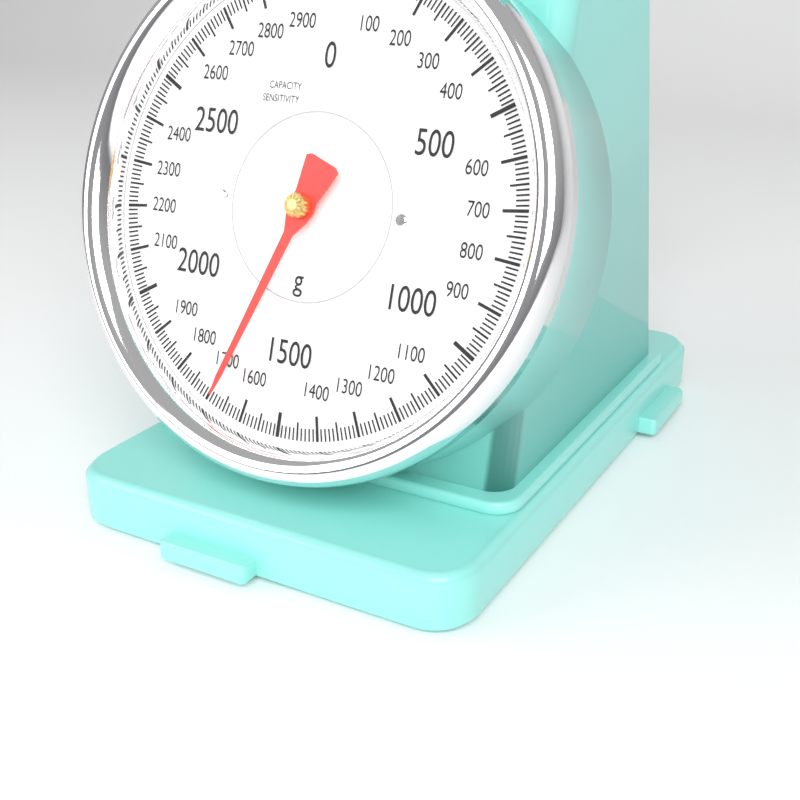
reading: 1680 g
